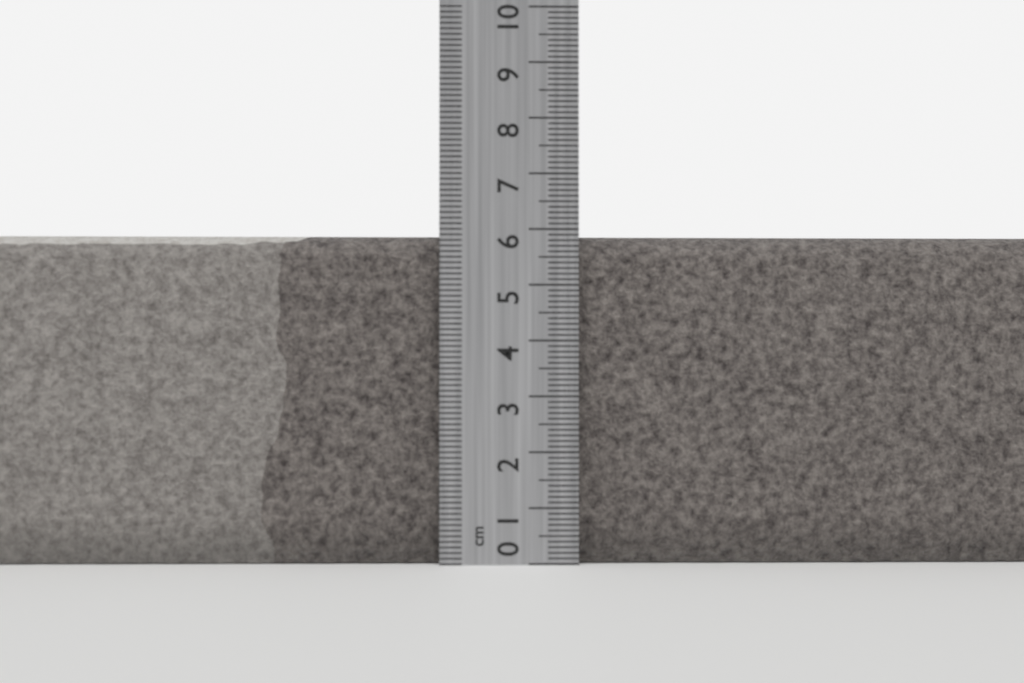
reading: 5.9 cm
